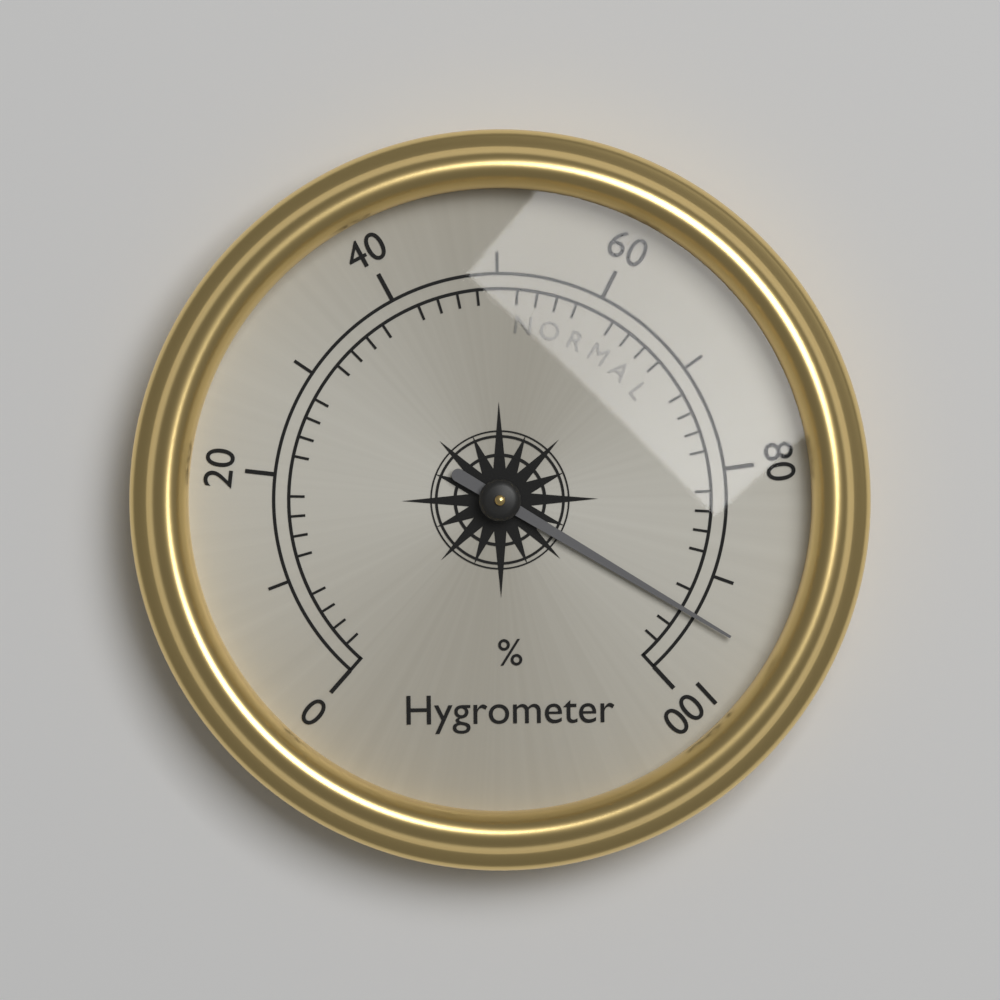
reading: 94 %
